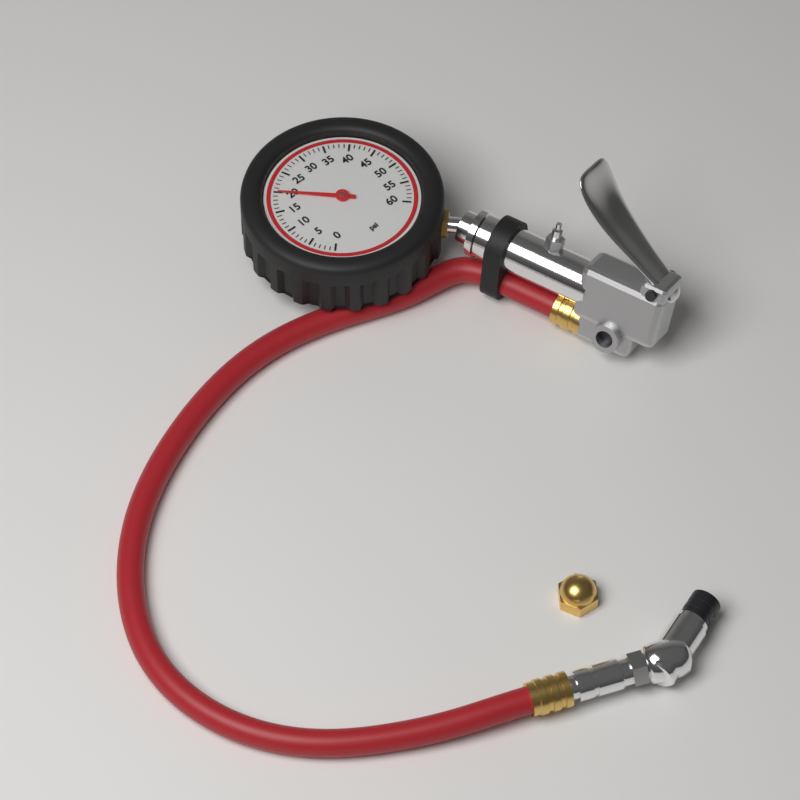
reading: 20 psi
